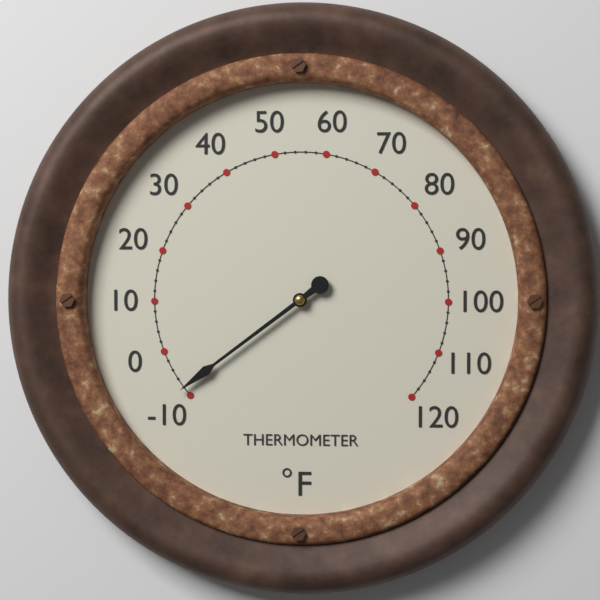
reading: -8 °F
